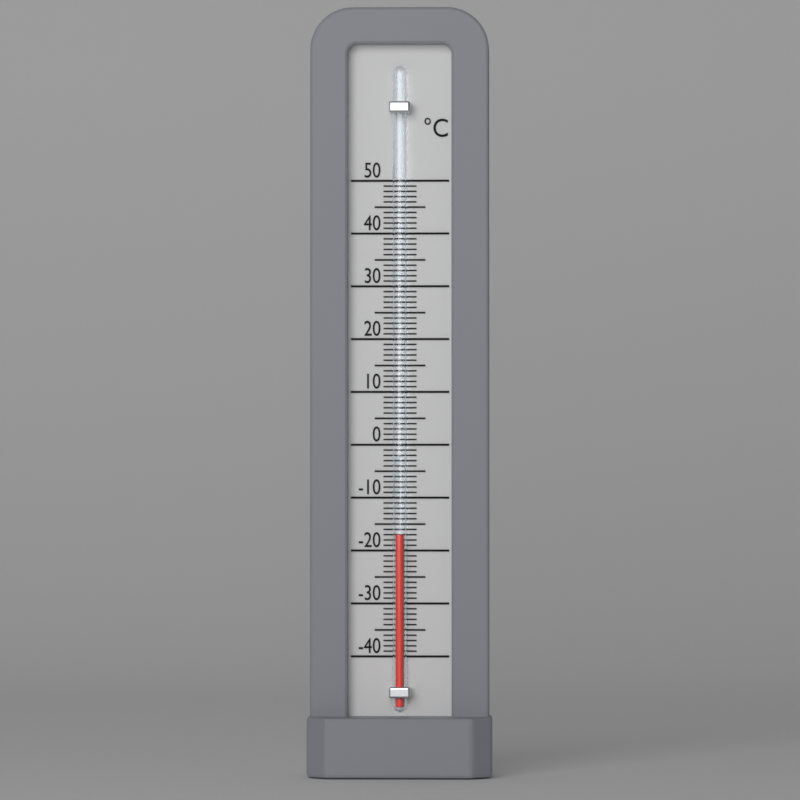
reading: -17 °C
